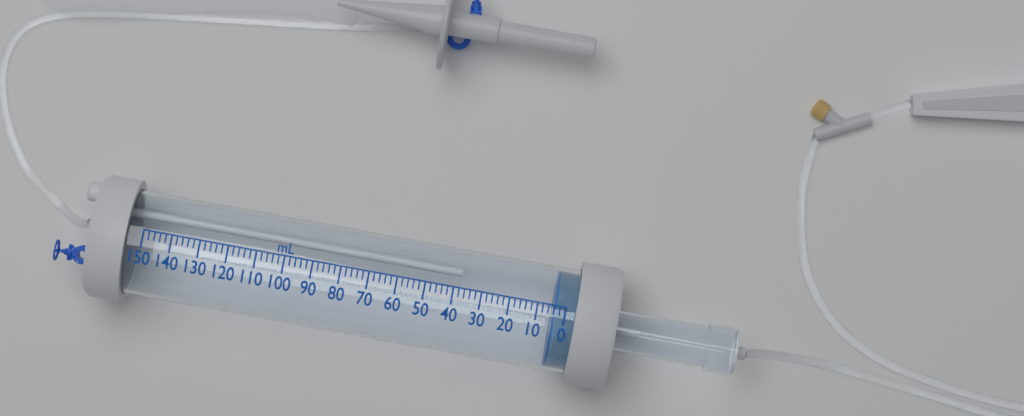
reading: 4 mL
